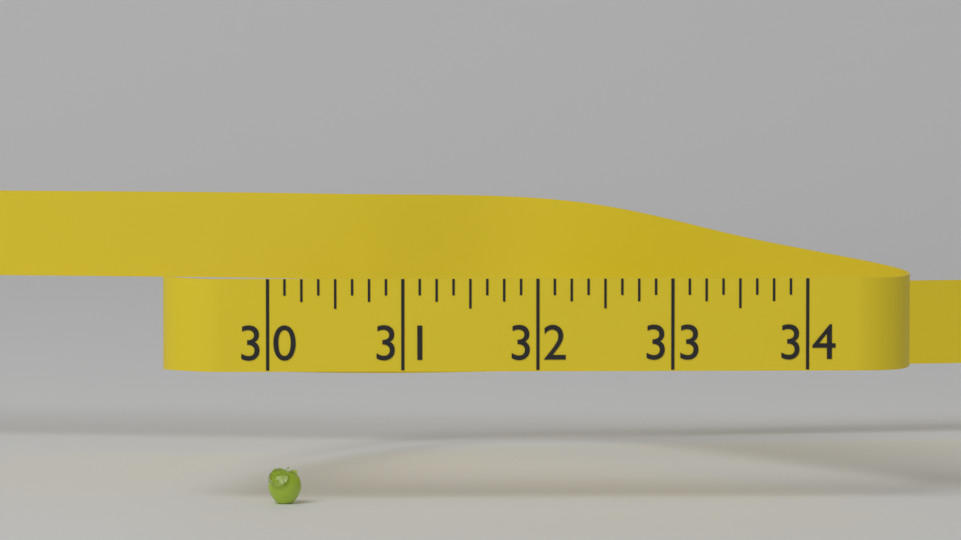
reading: 30.250 (no unit)
